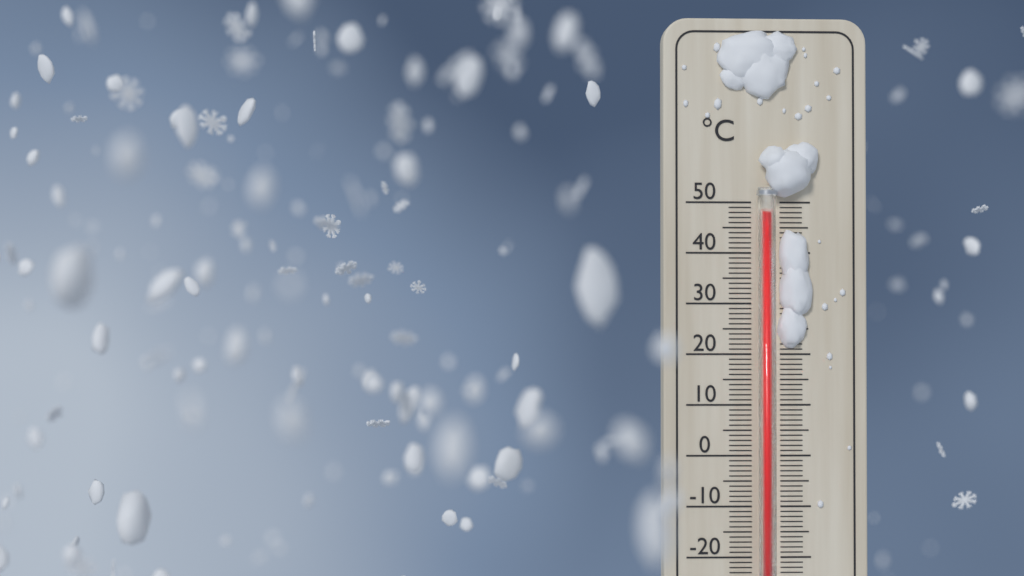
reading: 48 °C
